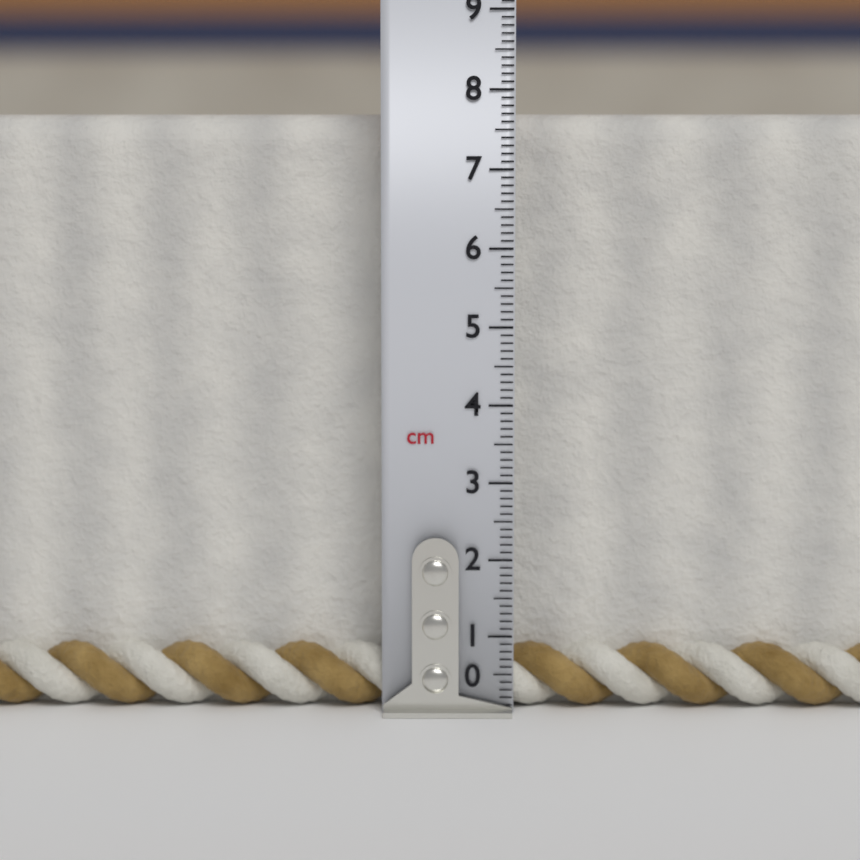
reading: 7.7 cm
